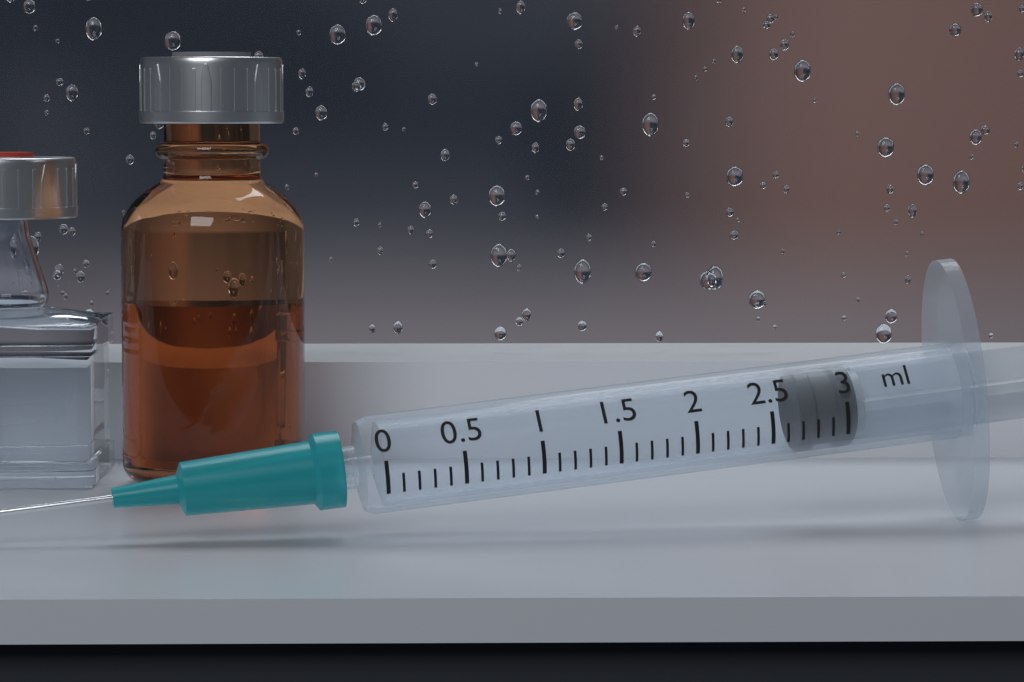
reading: 2.7 ml
